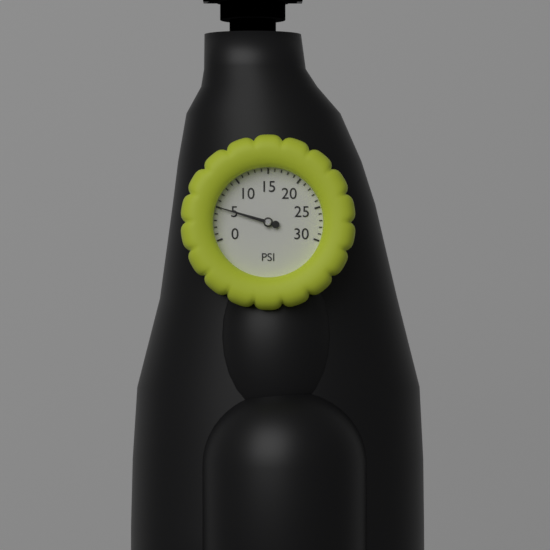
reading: 5 psi
